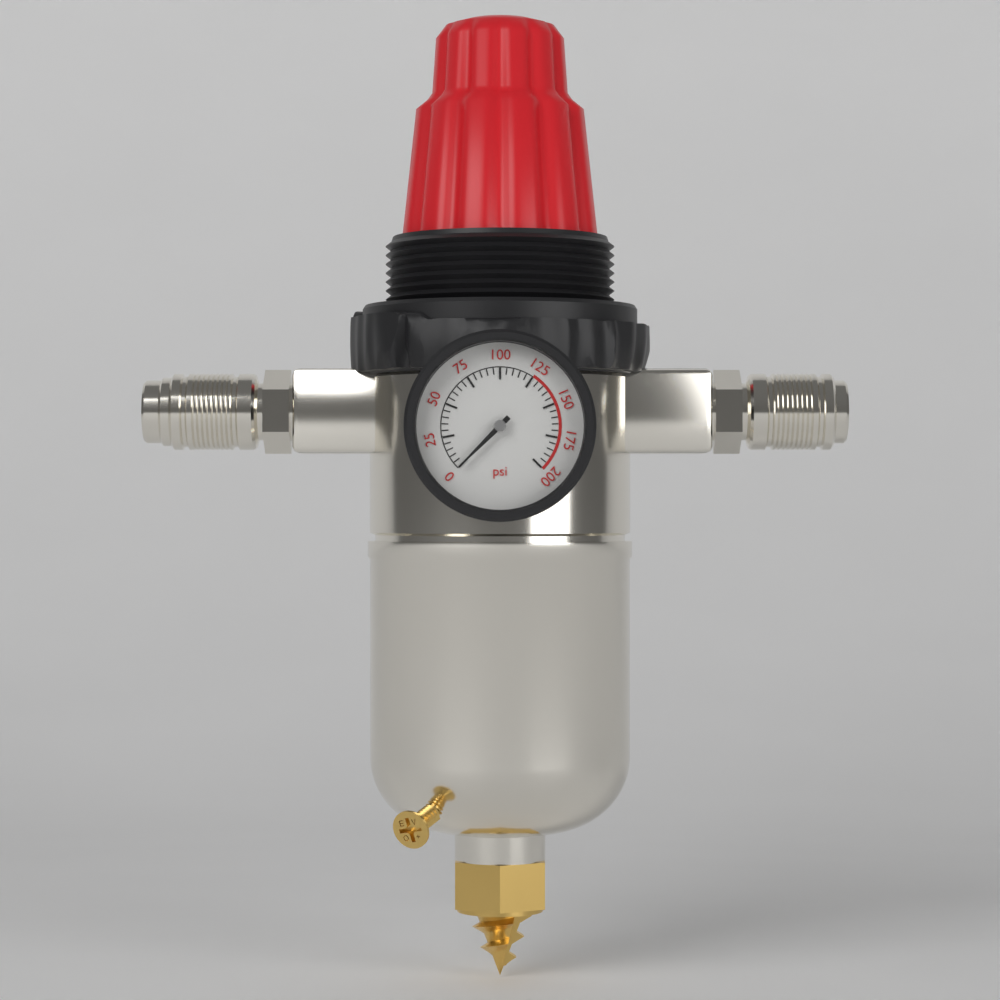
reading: 0 psi
